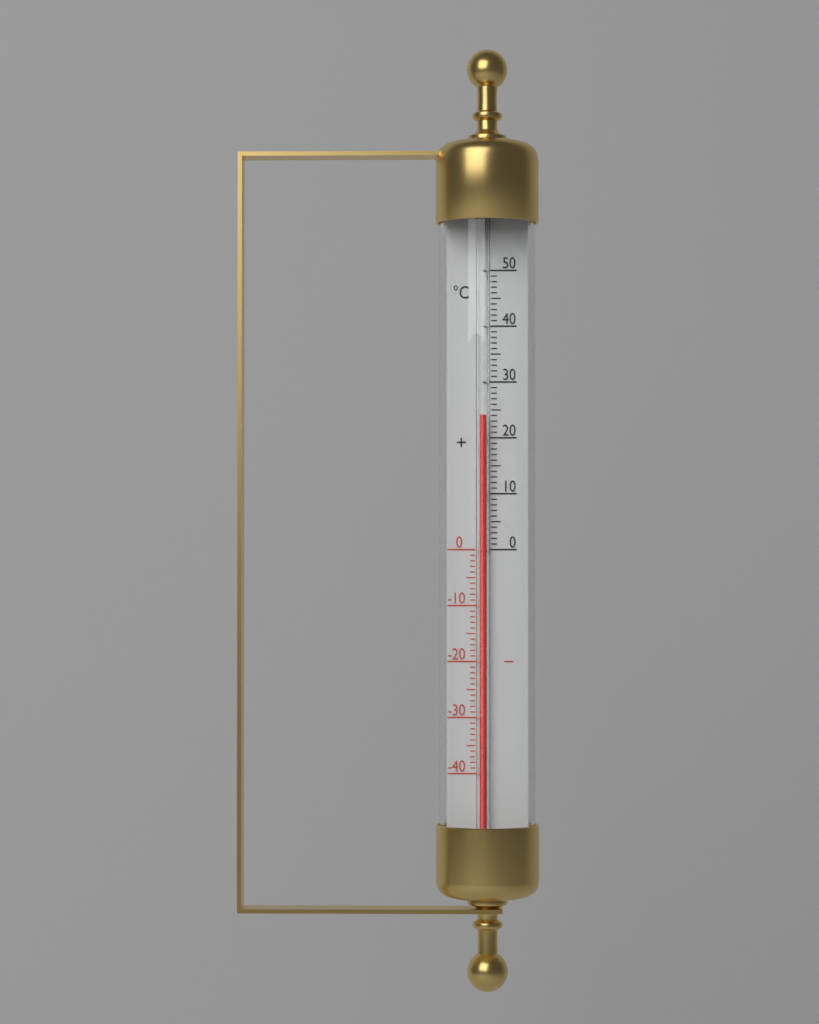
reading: 24 °C
